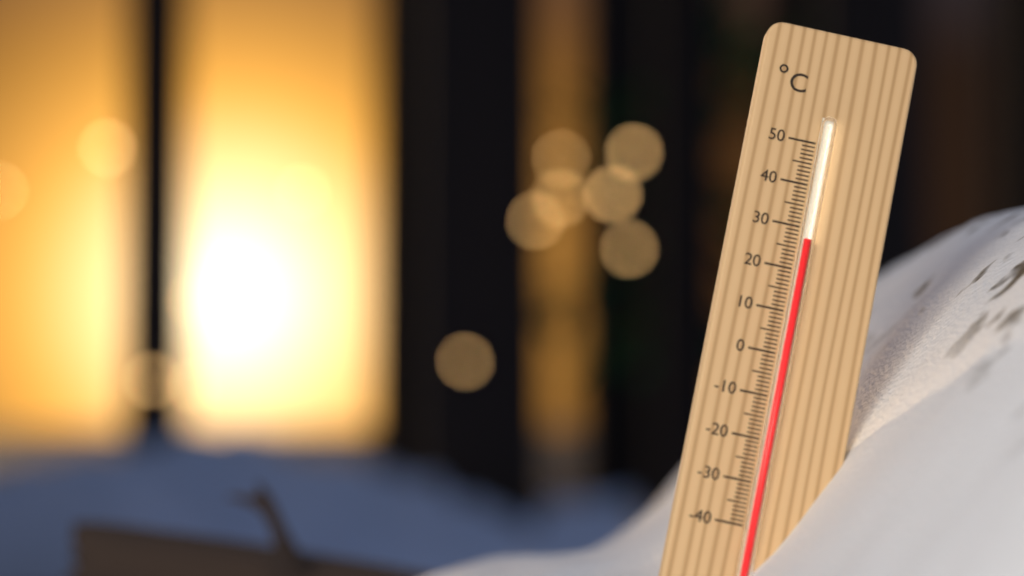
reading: 27 °C
